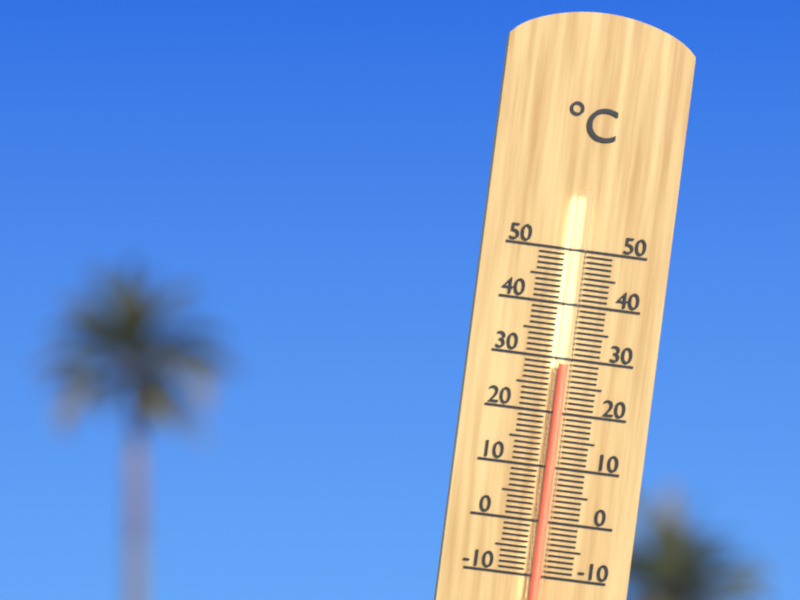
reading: 29 °C
